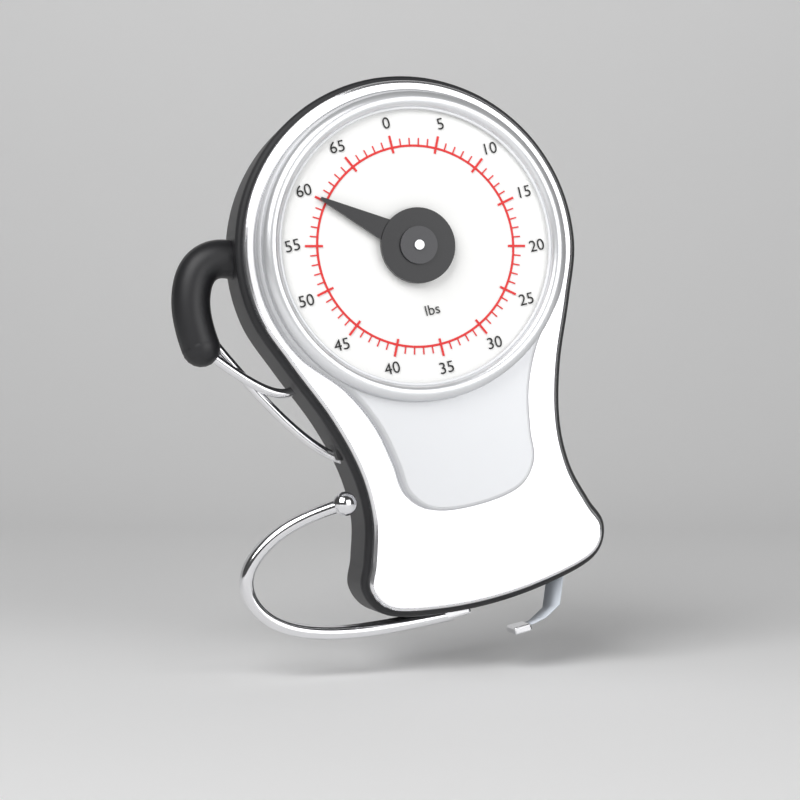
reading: 60 lbs
